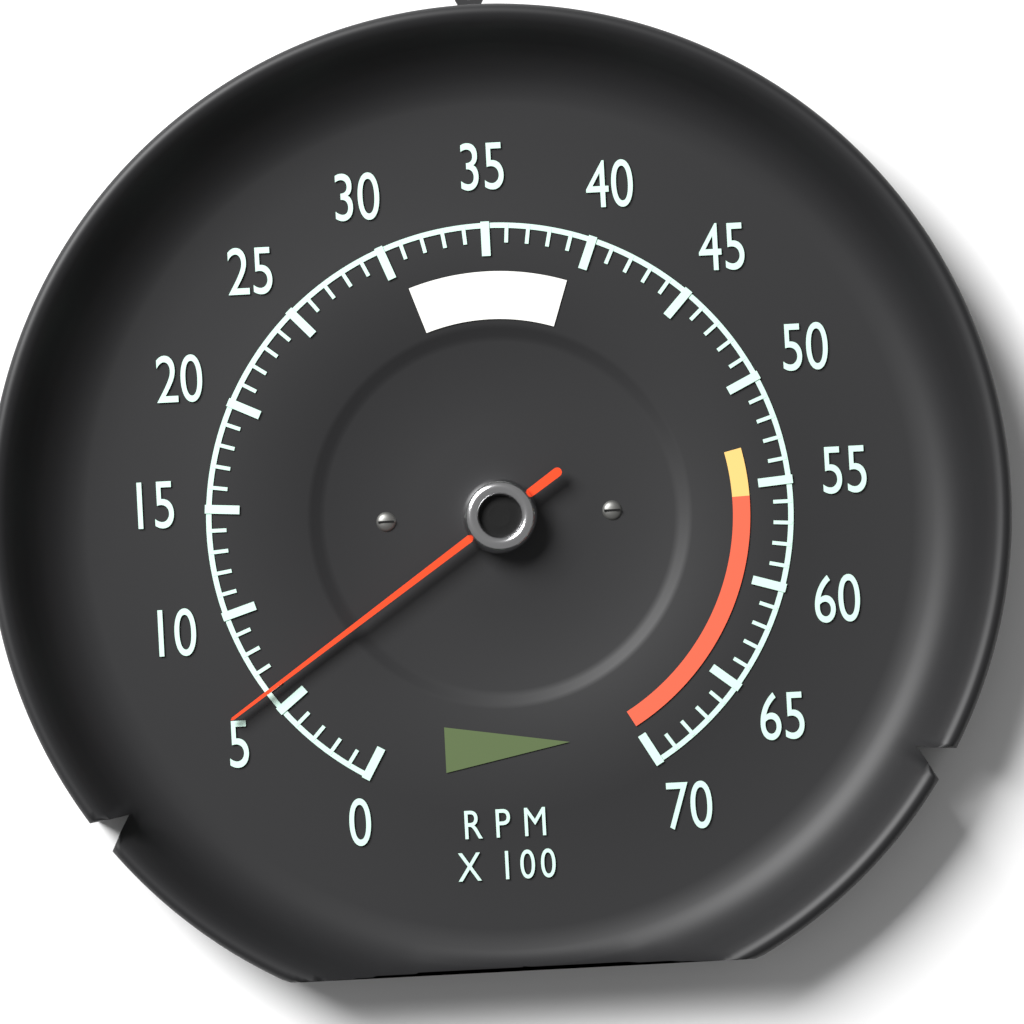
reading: 600 RPM
